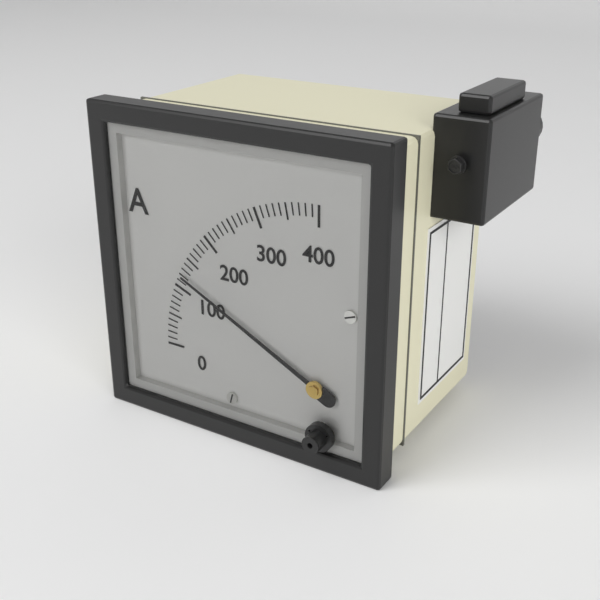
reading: 120 A
